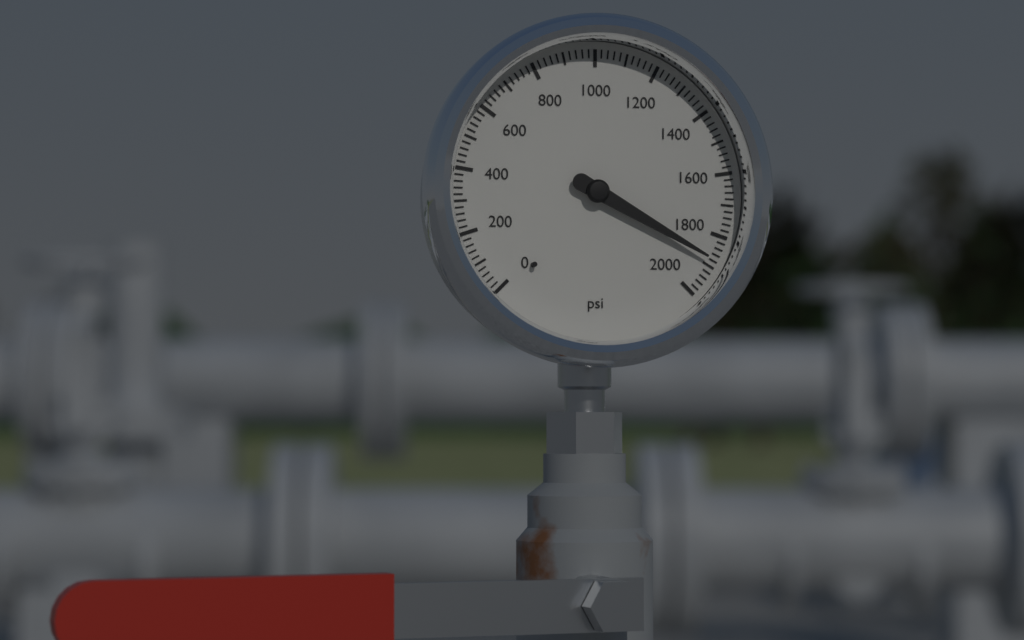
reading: 1880 psi
